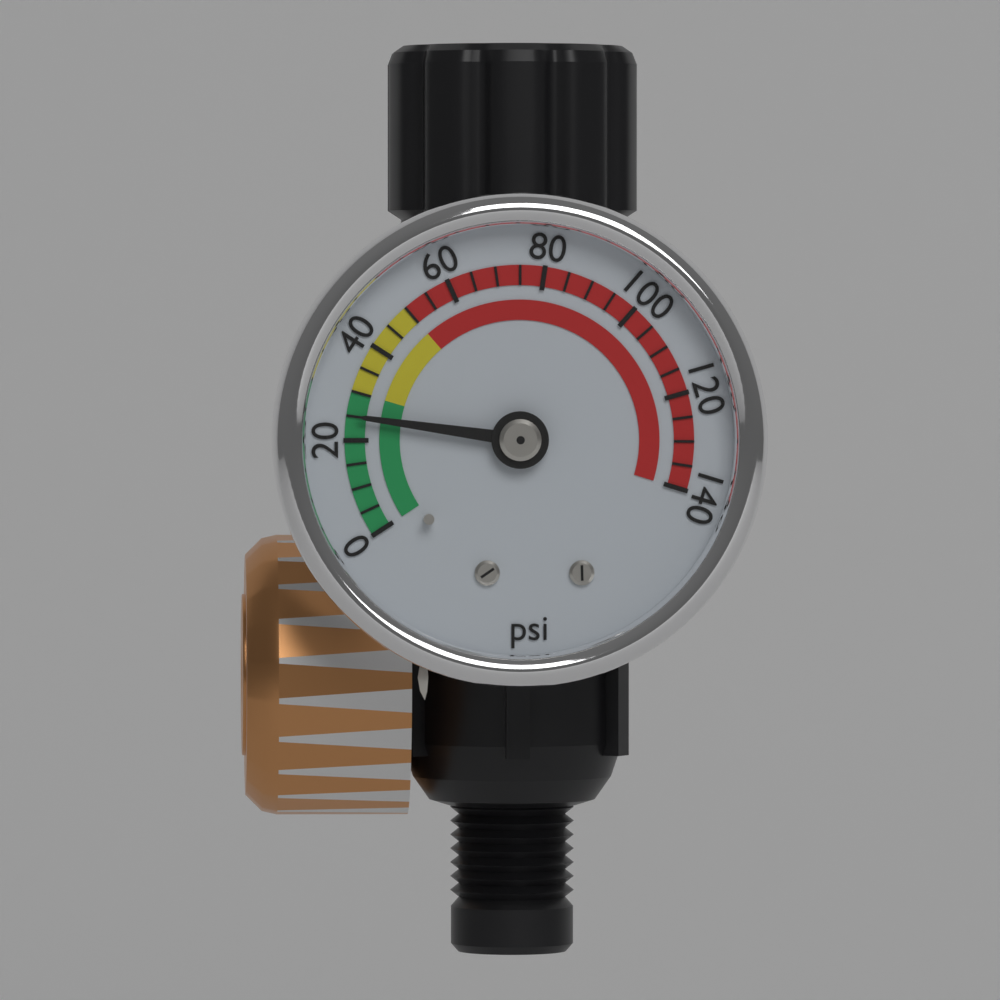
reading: 25 psi
